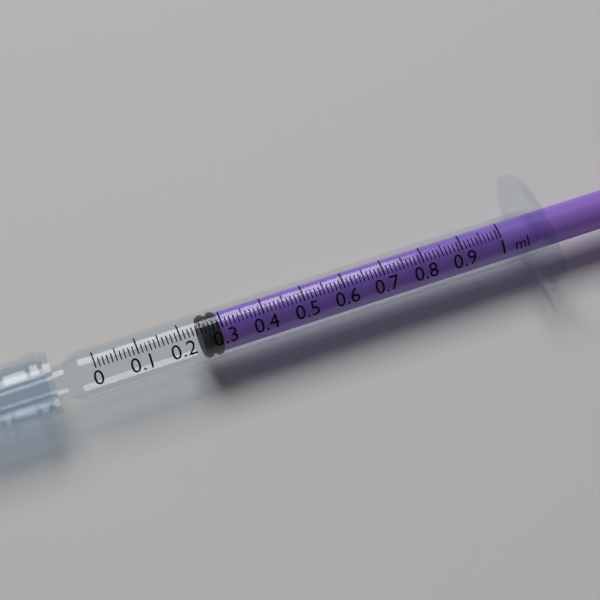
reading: 0.25 ml
